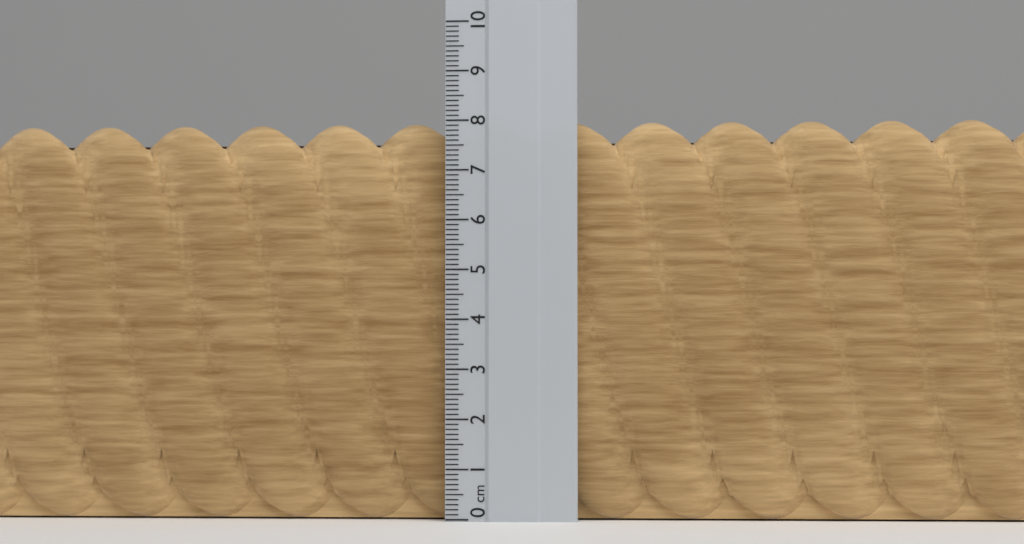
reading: 8.0 cm
